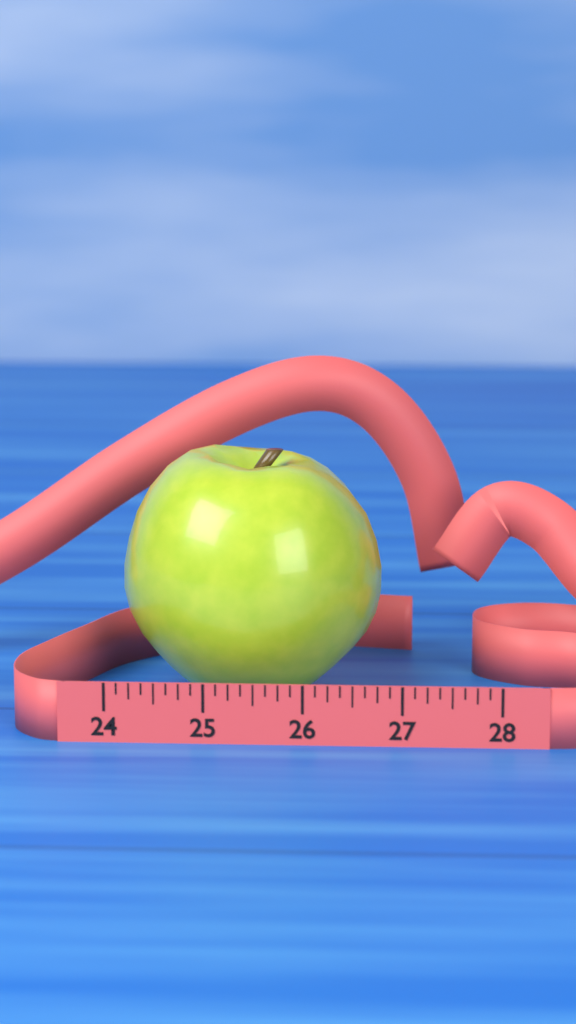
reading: 26.750 (no unit)
